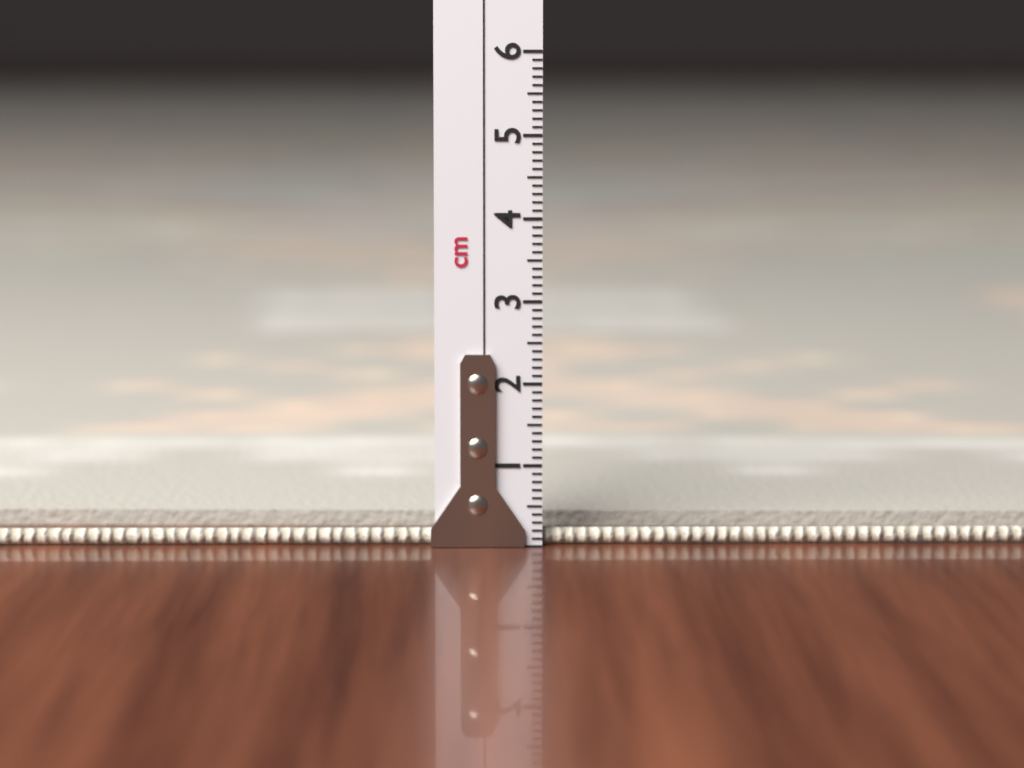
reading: 0.2 cm
